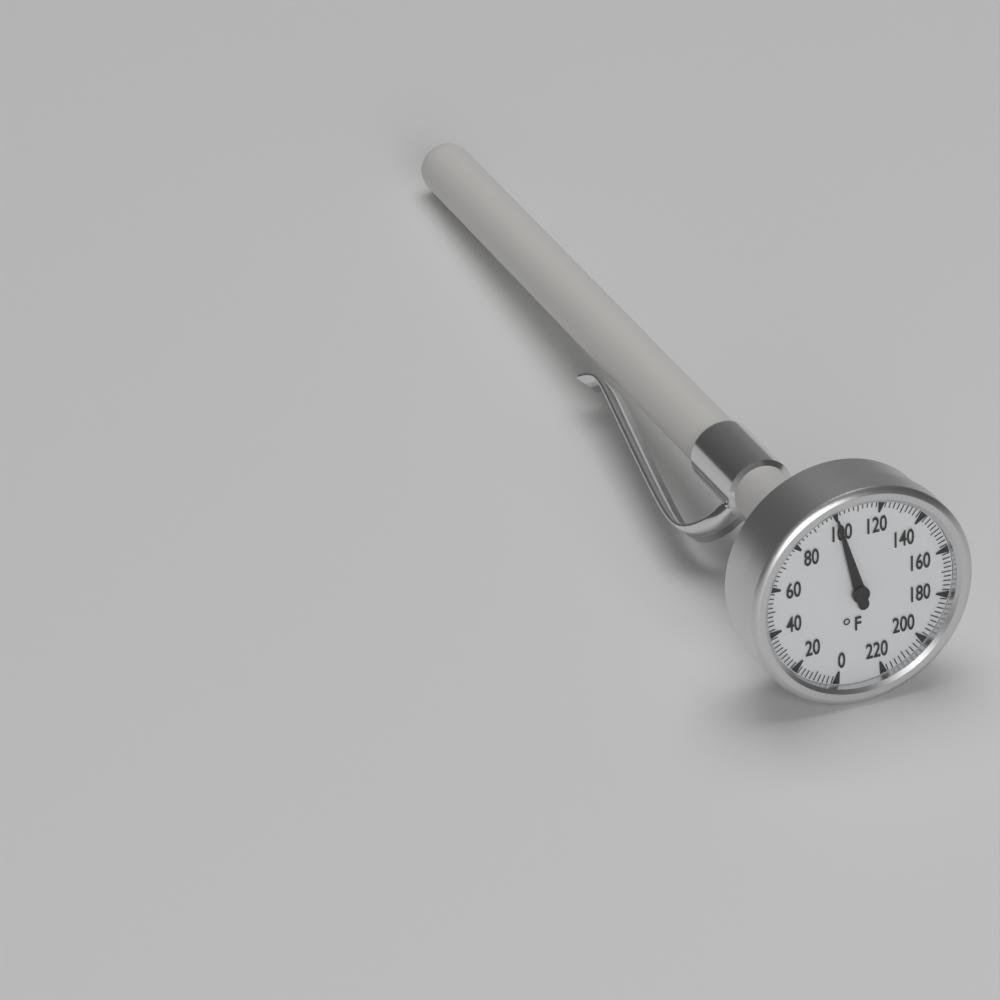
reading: 100 °F
